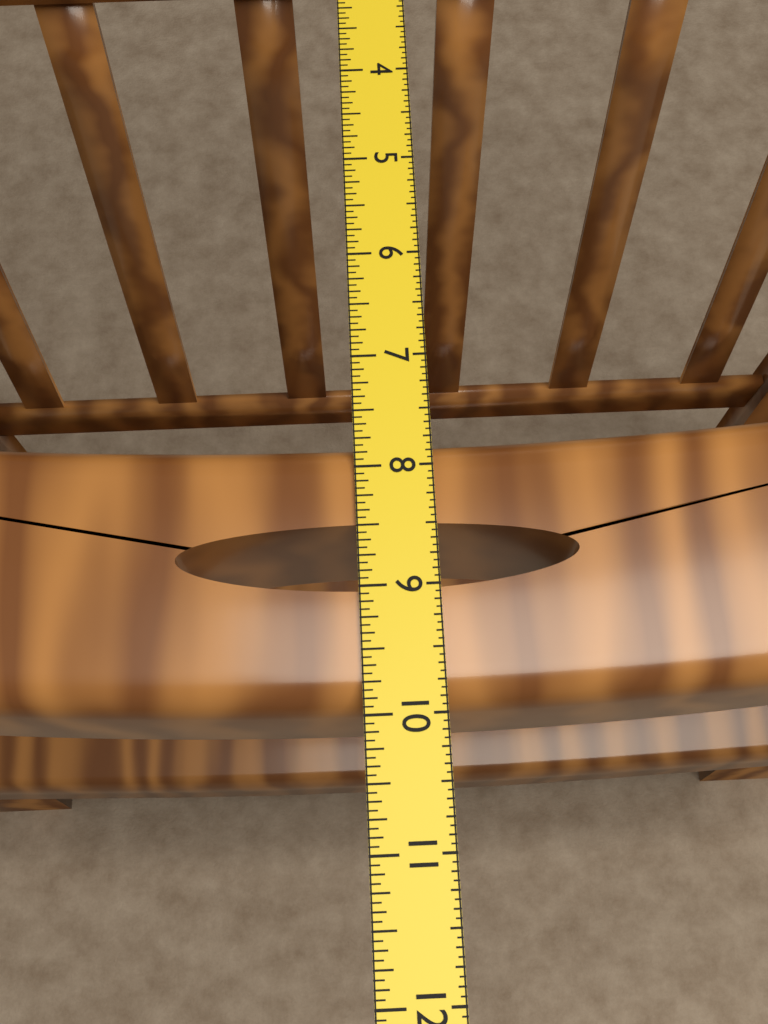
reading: 9.9375 in
